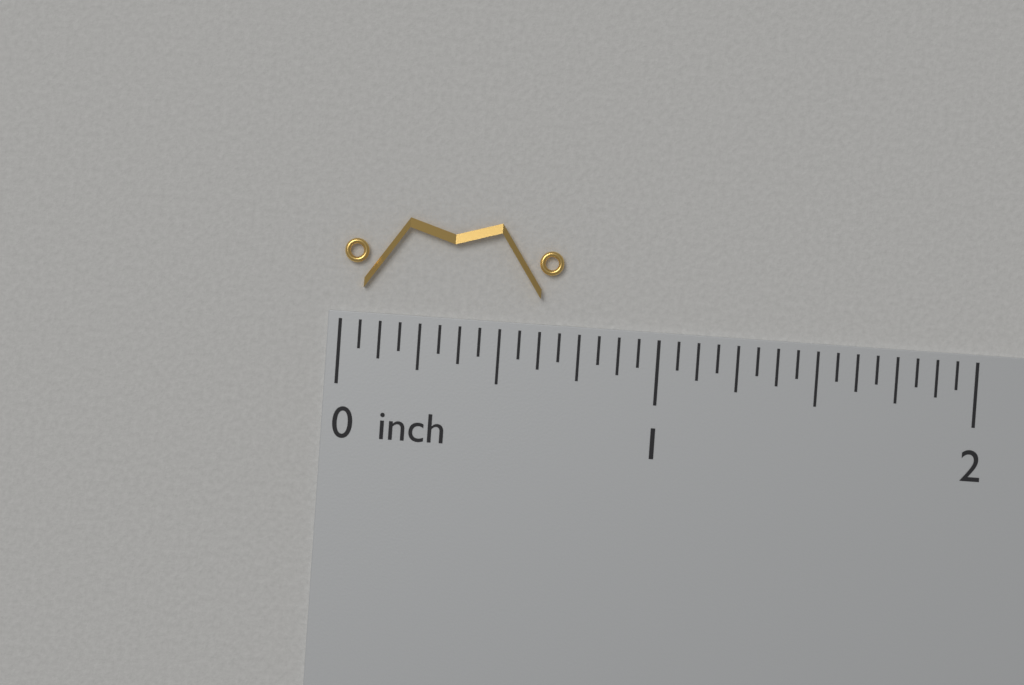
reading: 0.6875 inch
